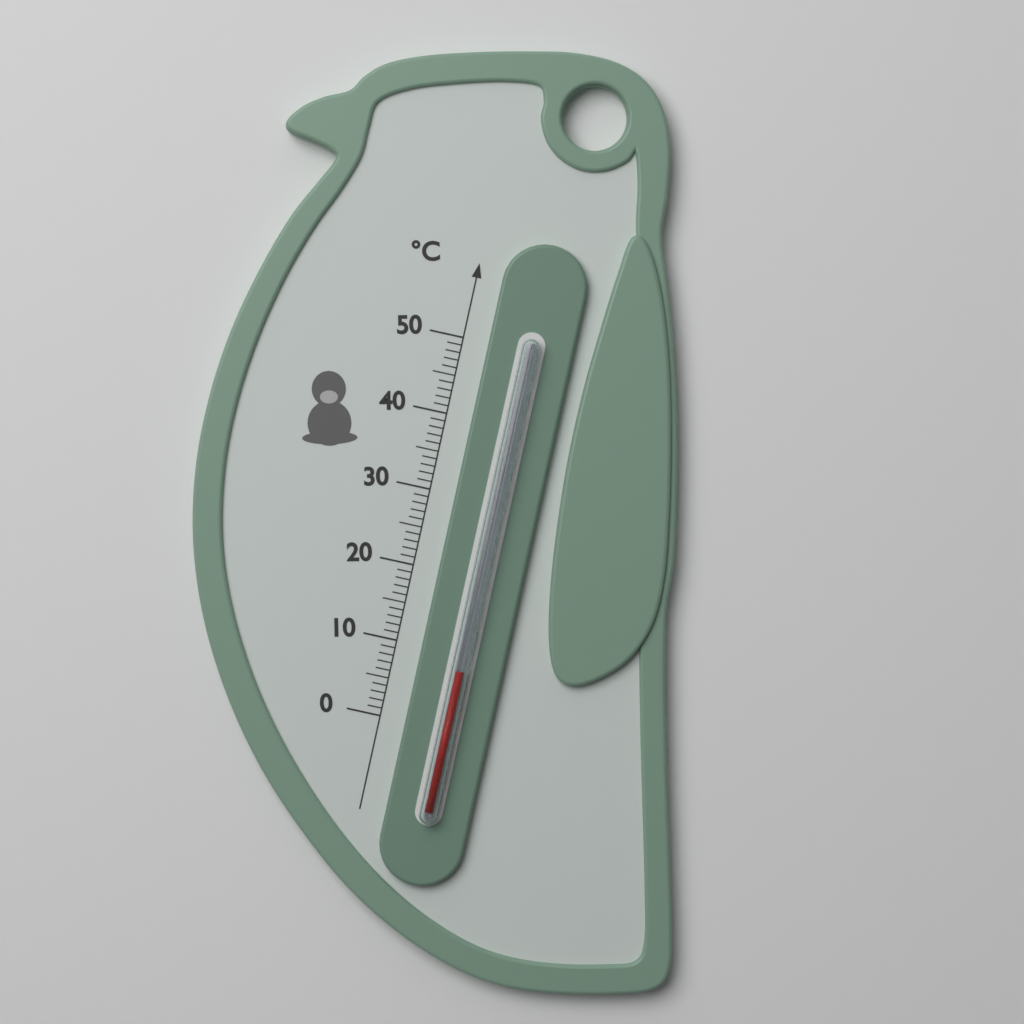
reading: 8 °C
